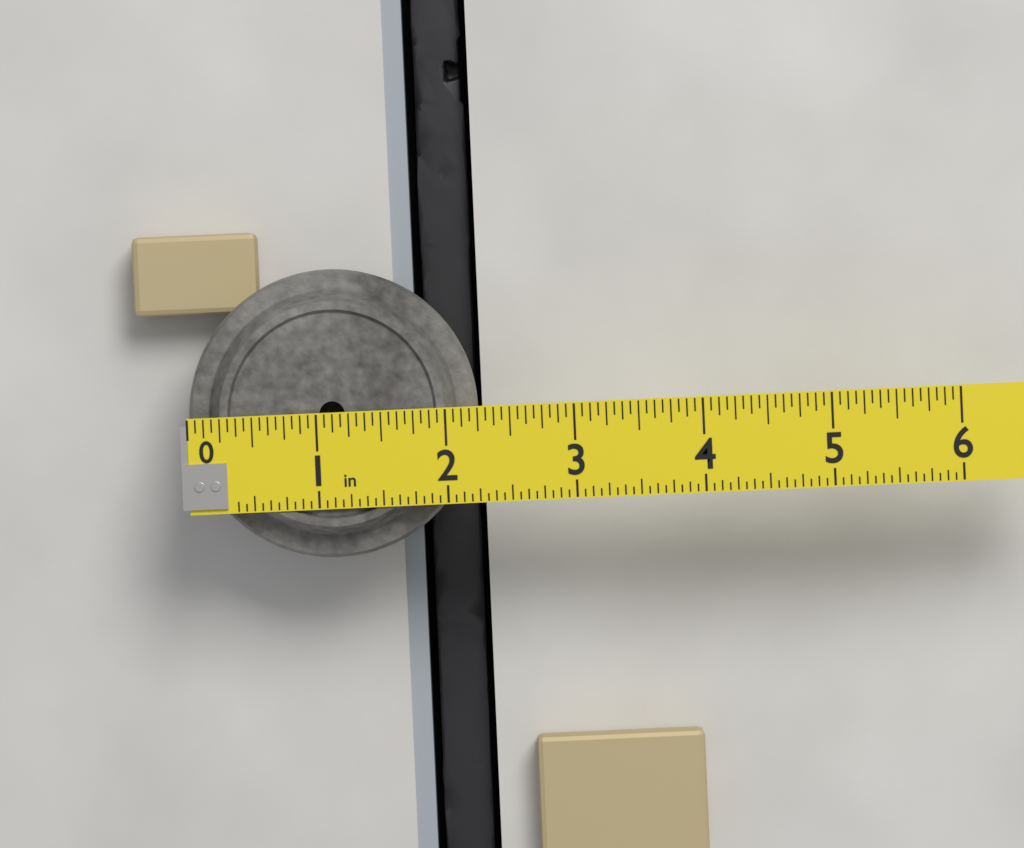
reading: 2.2500 in
